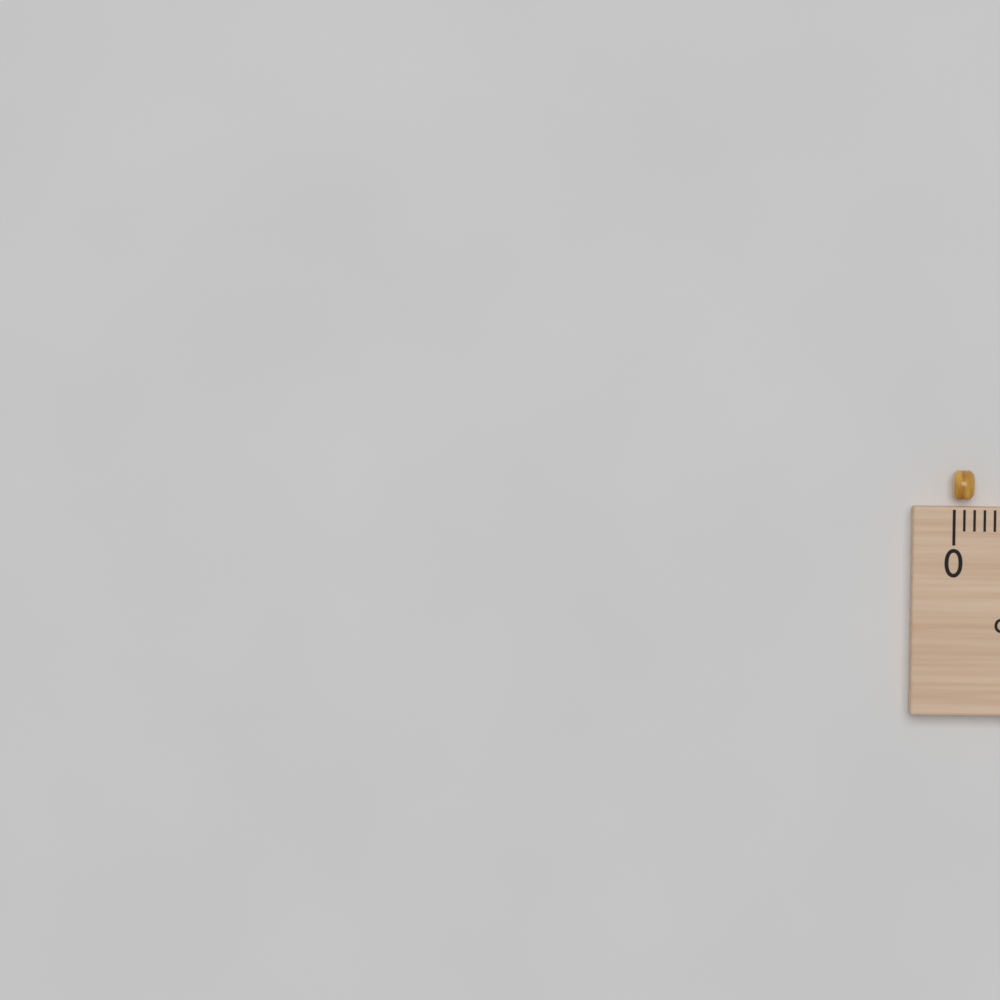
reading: 0.2 cm
